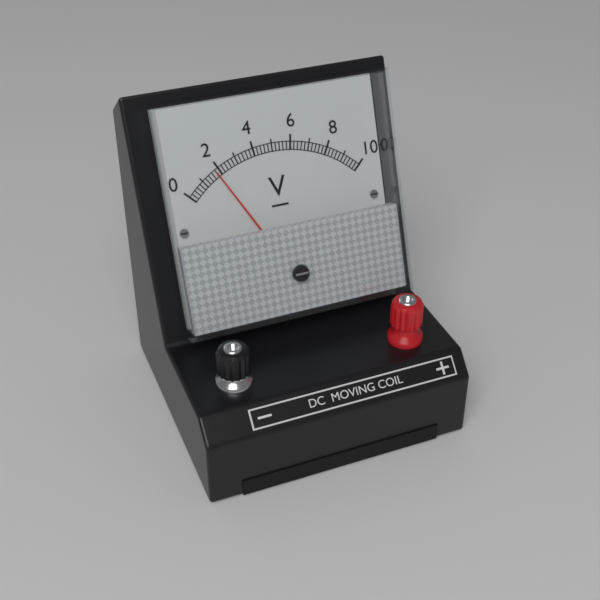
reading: 1.8 V
